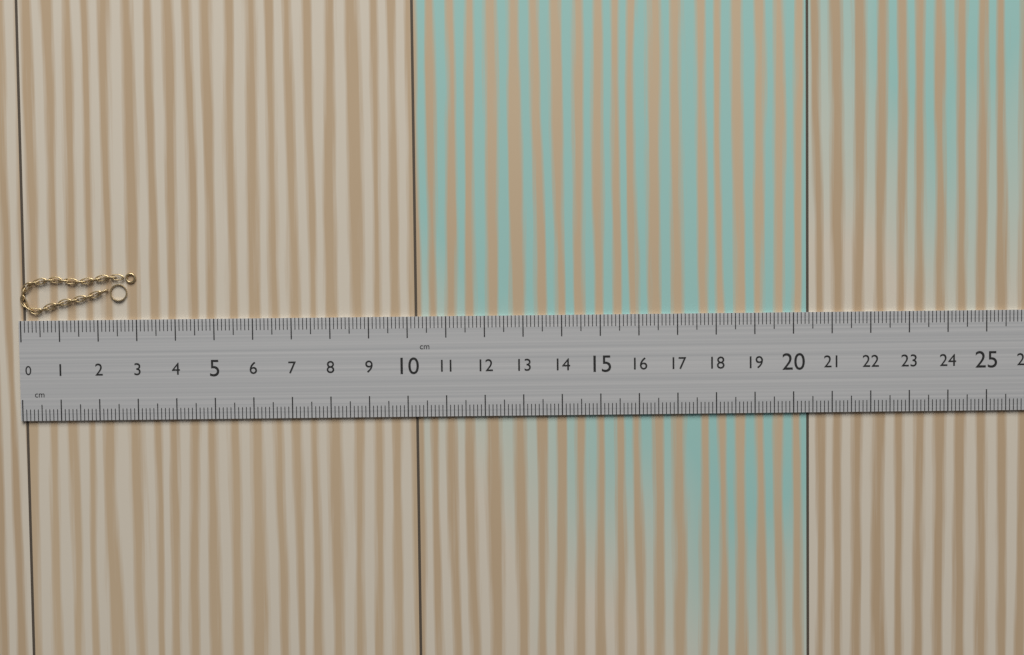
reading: 3.0 cm
